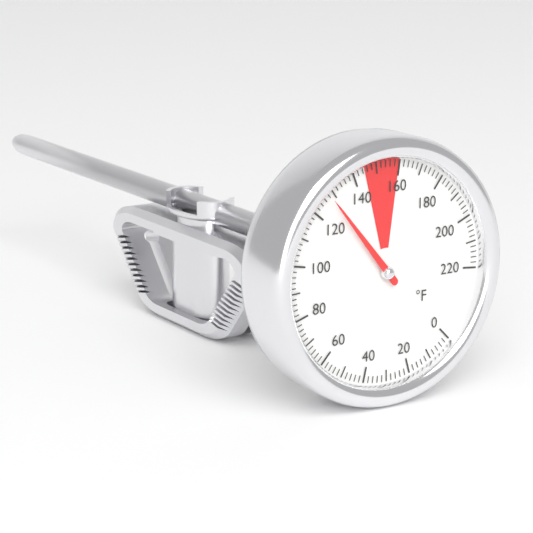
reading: 128 °F
